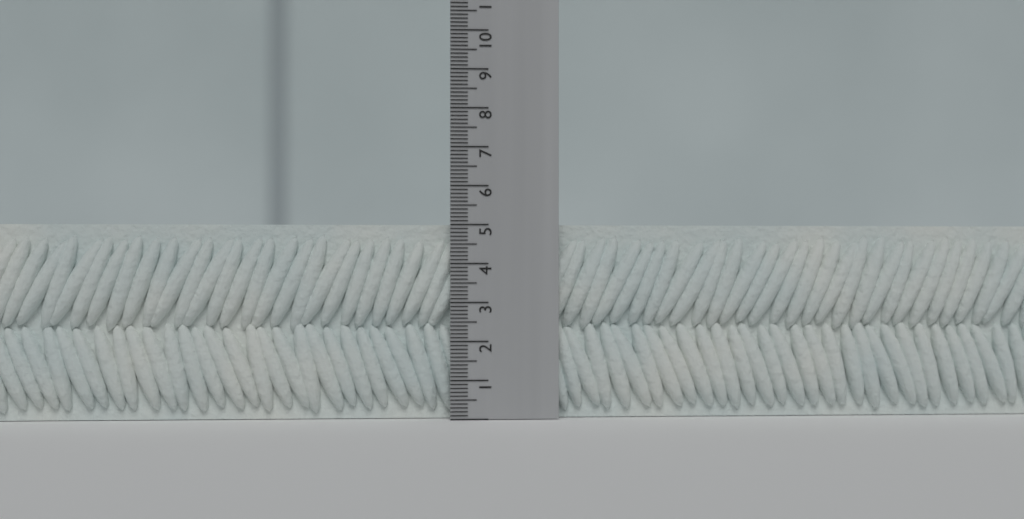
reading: 5.0 (no unit)
